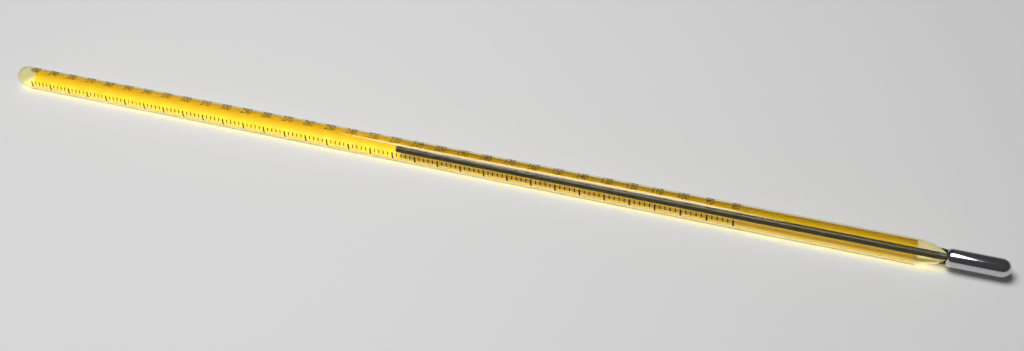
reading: 220 (no unit)
